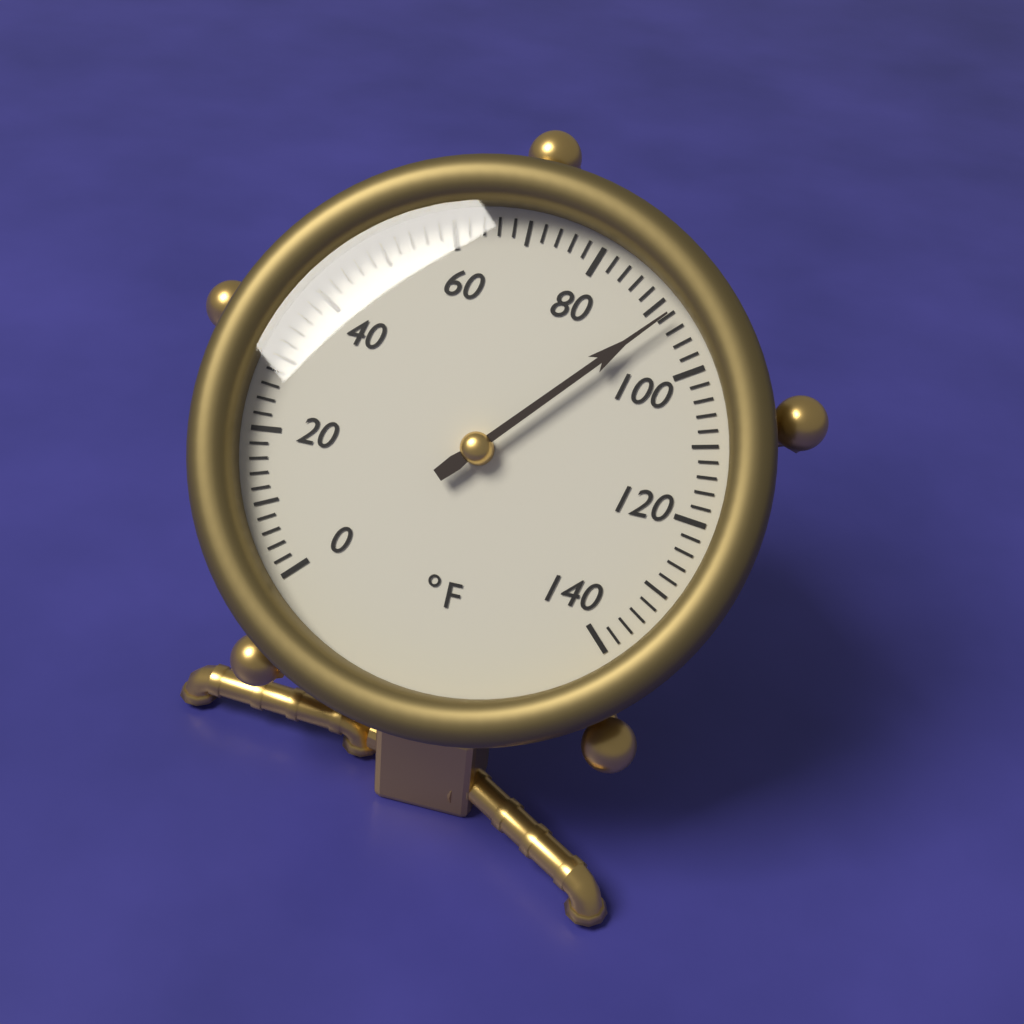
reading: 92 °F
